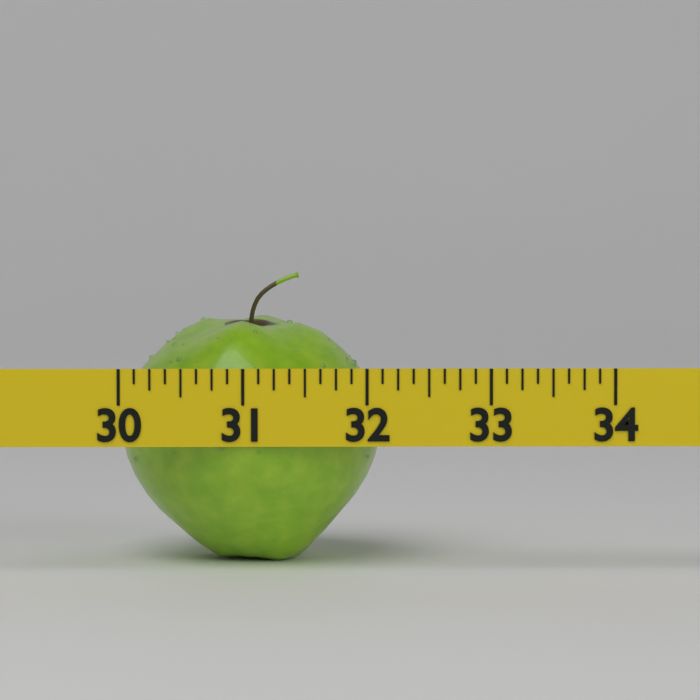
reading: 32.125 (no unit)
